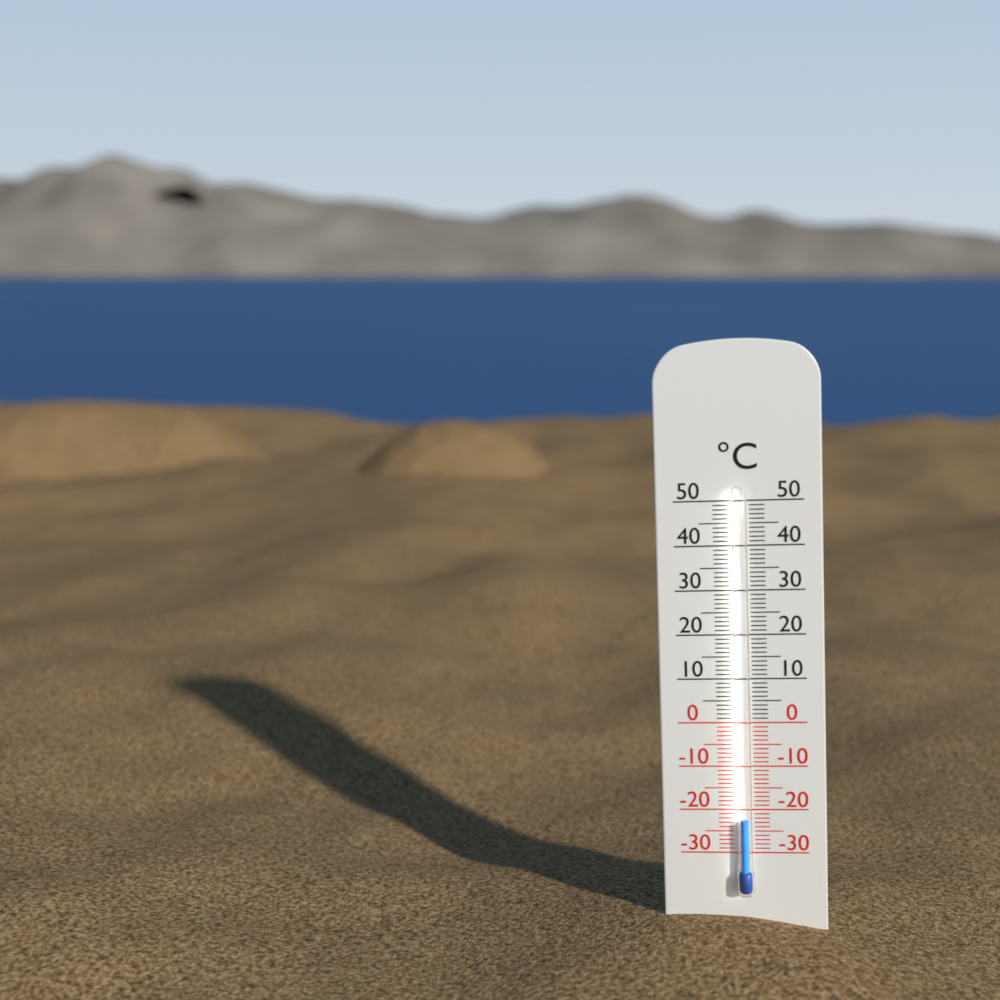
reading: -22 °C
